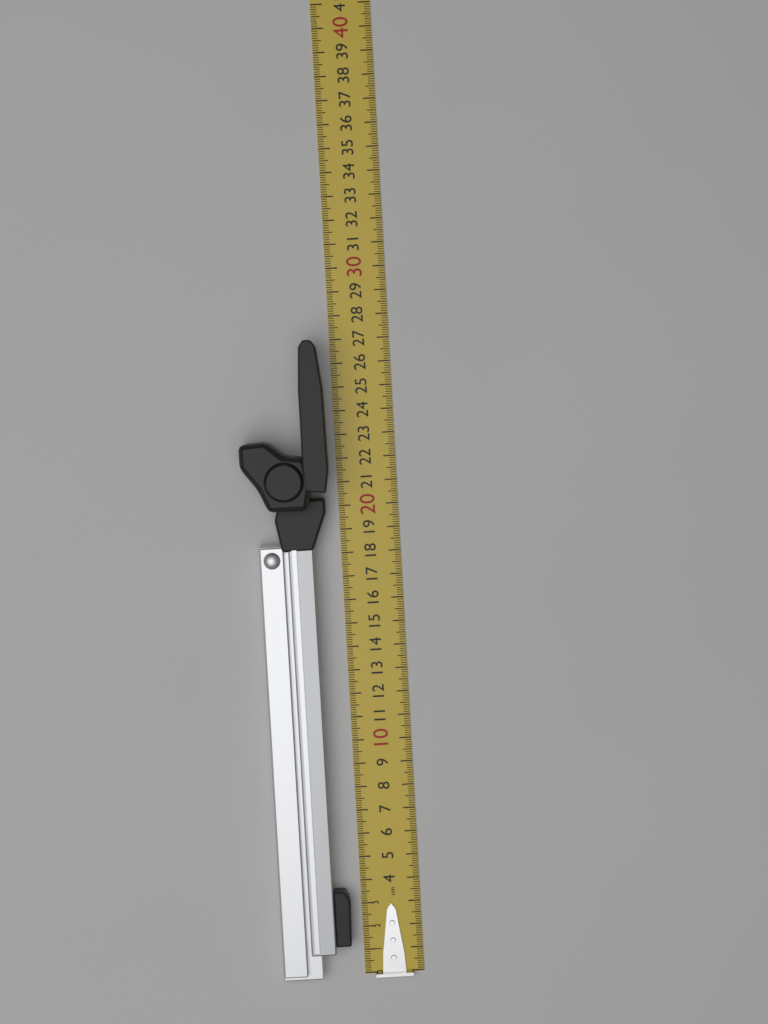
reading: 27.0 cm
